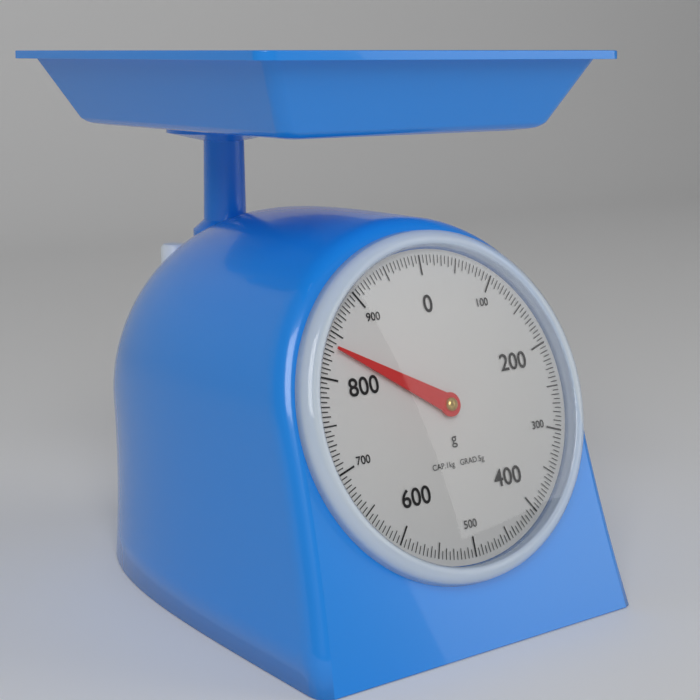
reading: 835 g
